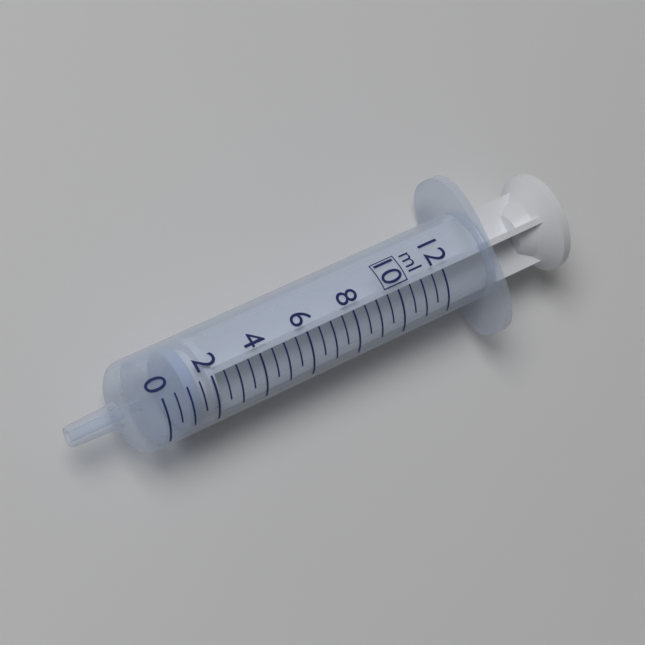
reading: 1.0 ml
